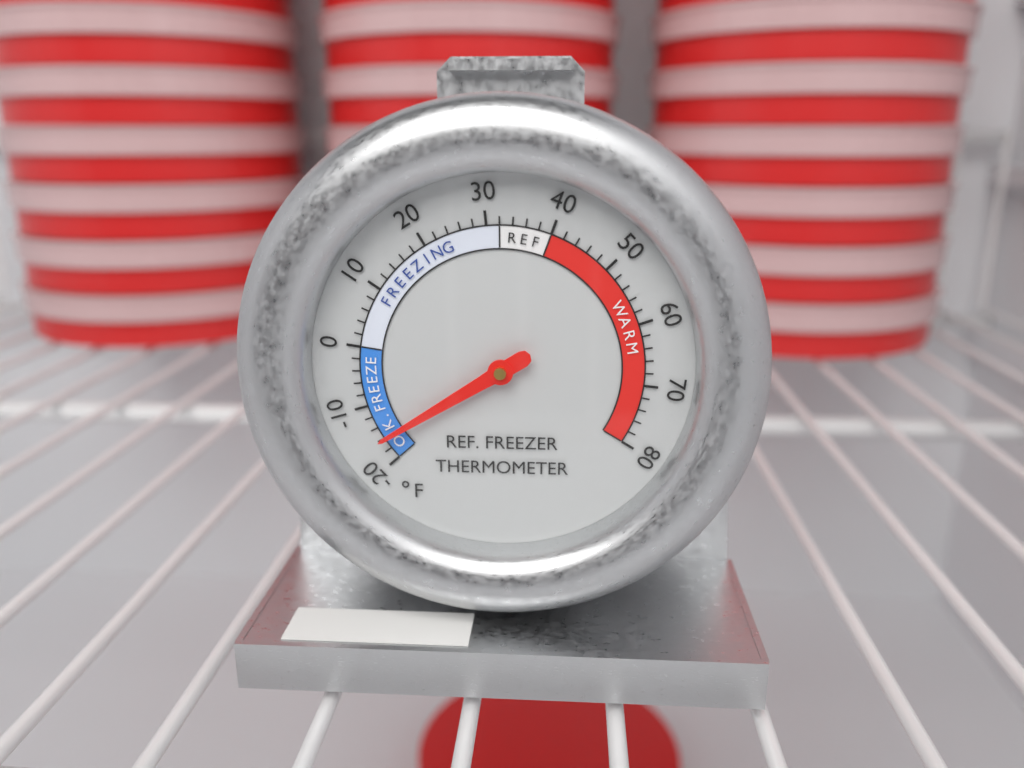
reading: -16 °F
